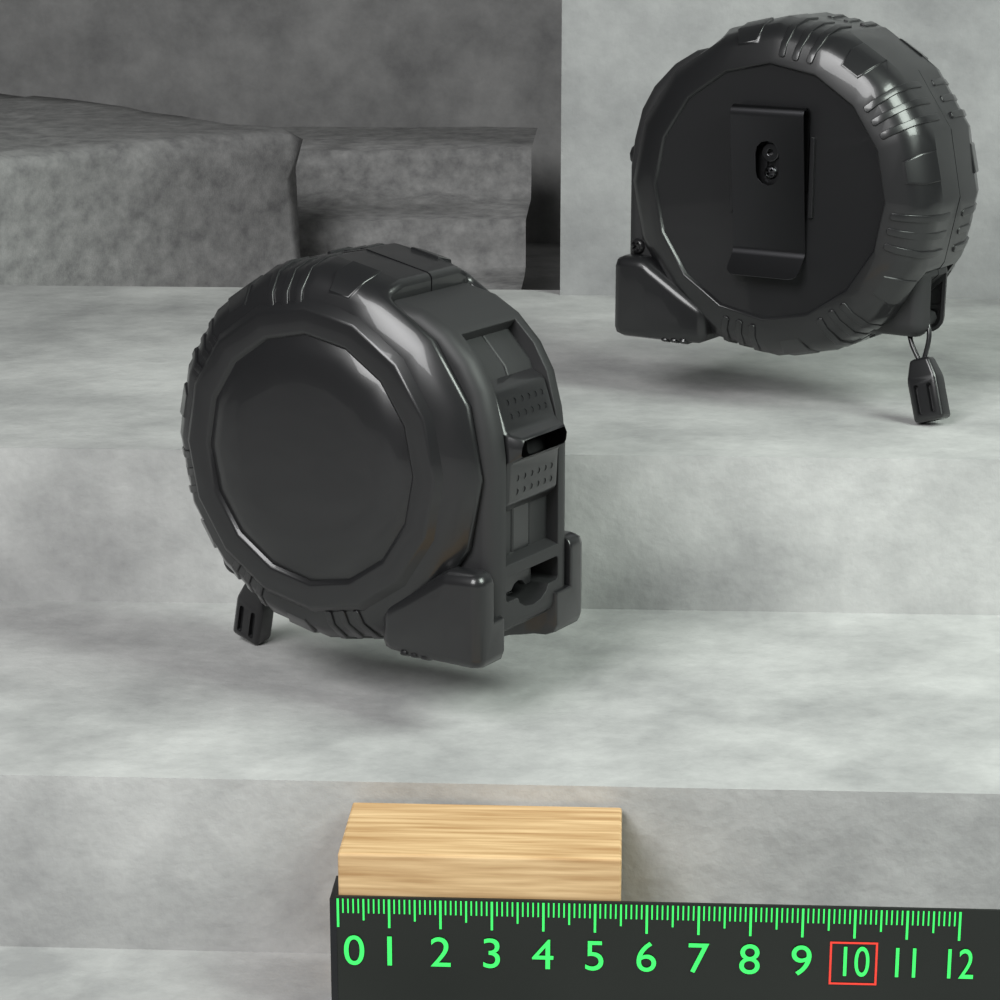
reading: 5.5 (no unit)
